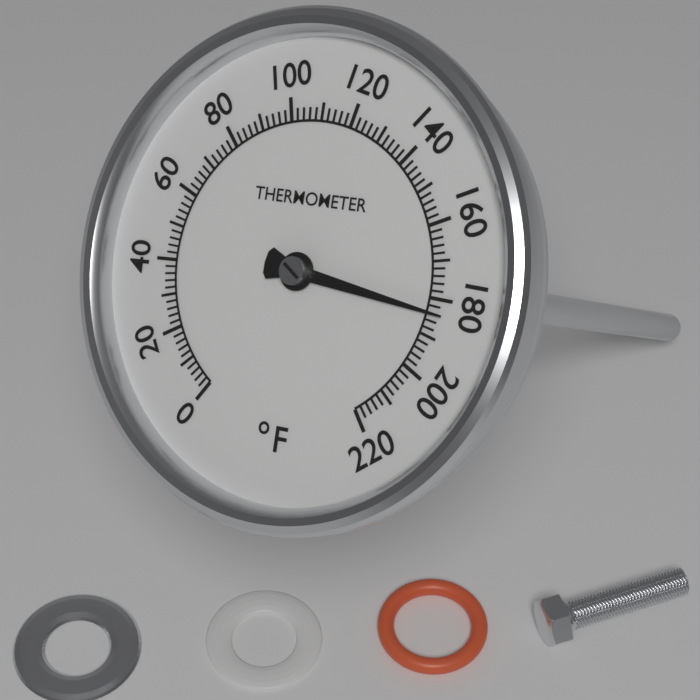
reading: 184 °F
